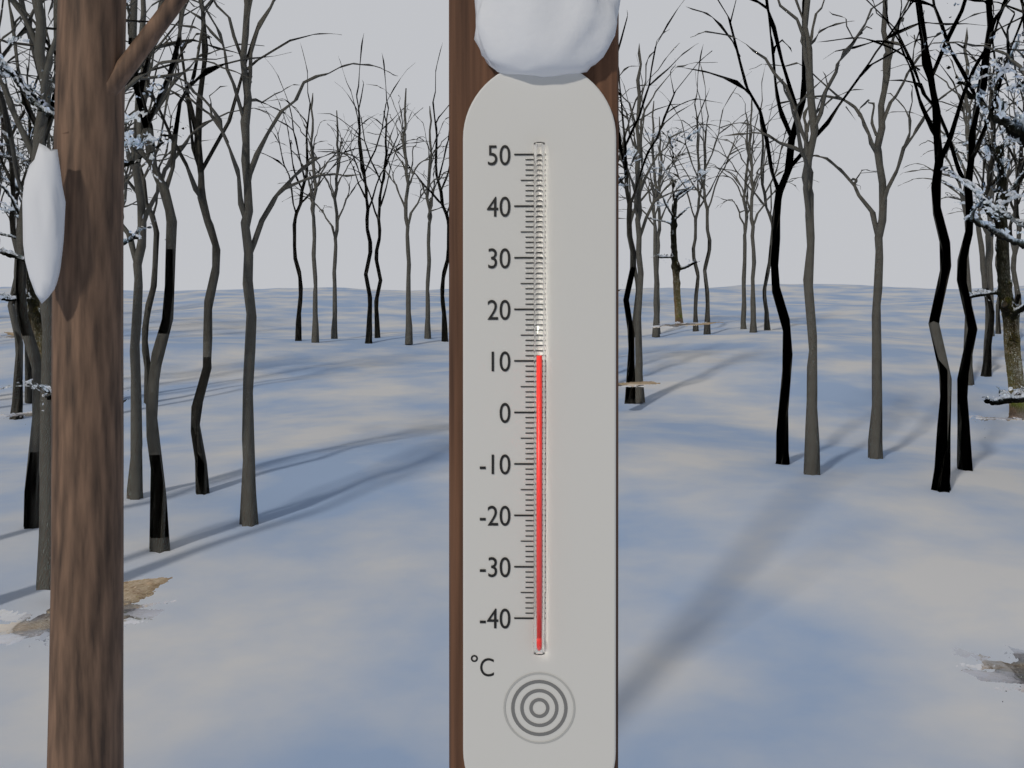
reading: 11 °C
